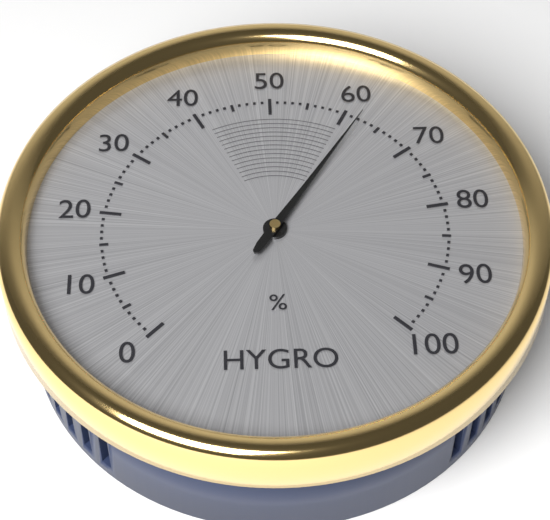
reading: 62 %
